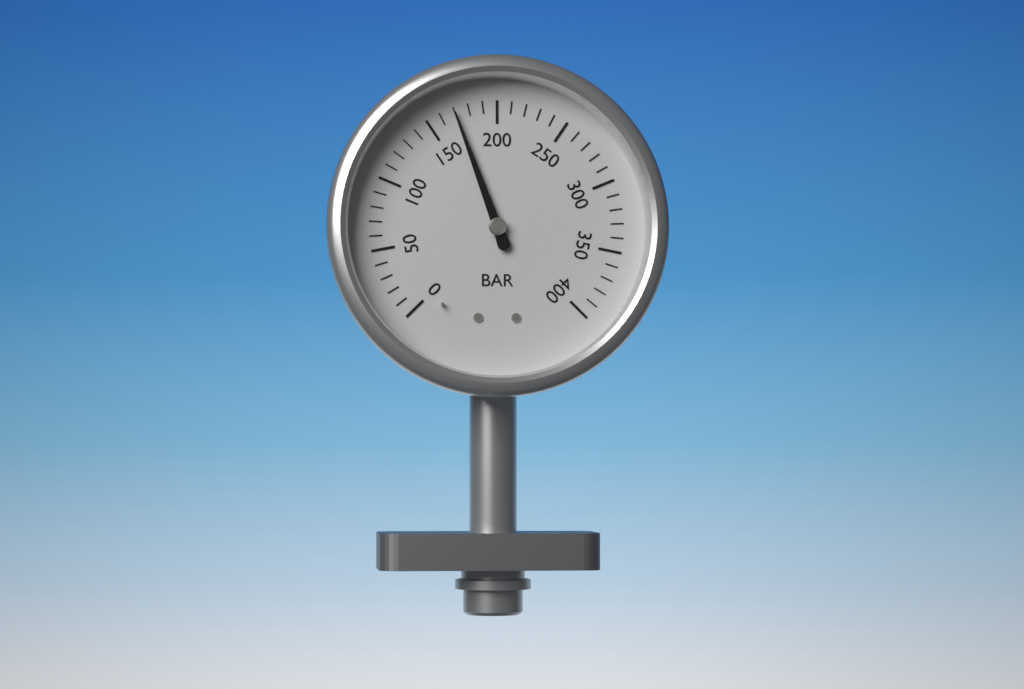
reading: 170 bar
